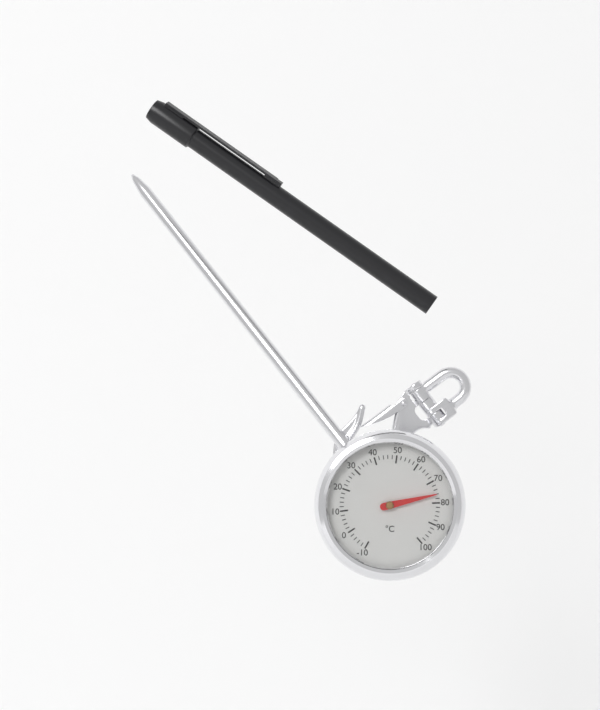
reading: 76 °C
